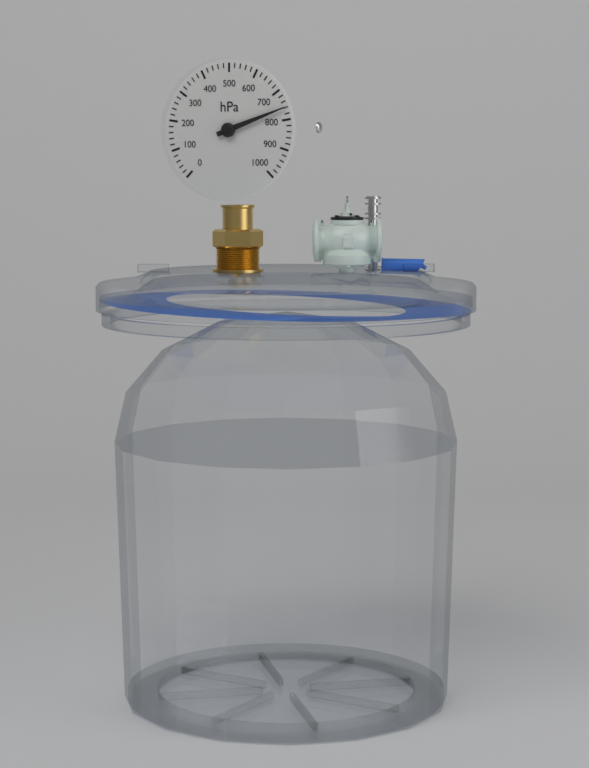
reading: 760 hPa
